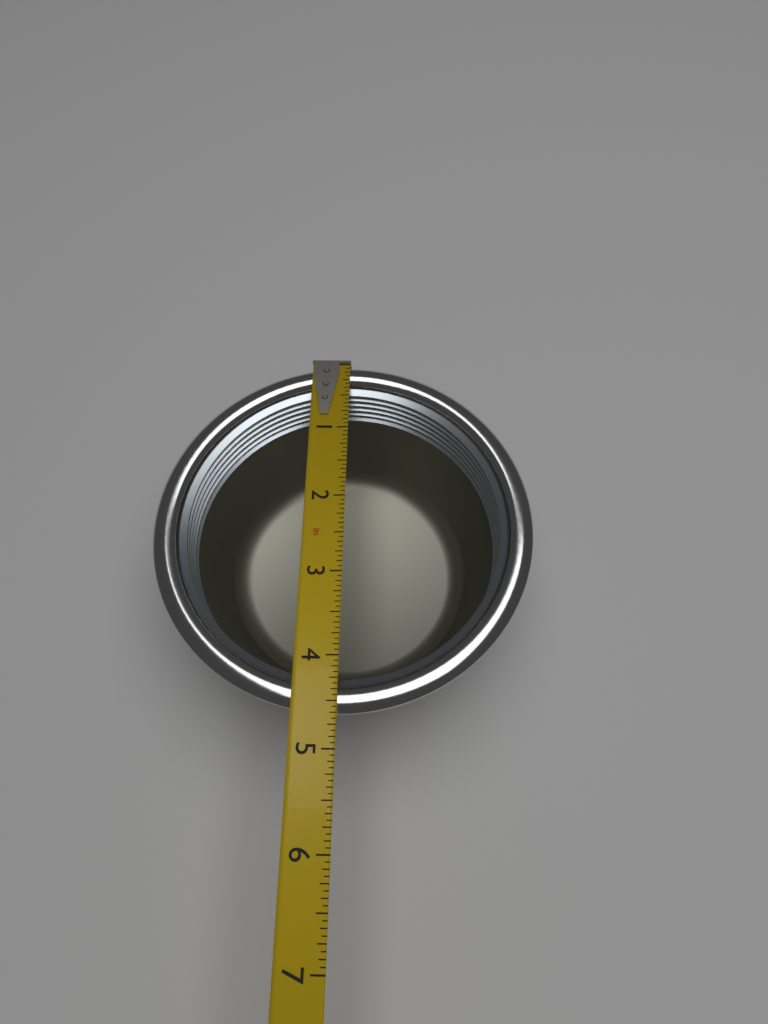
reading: 4.6250 in
